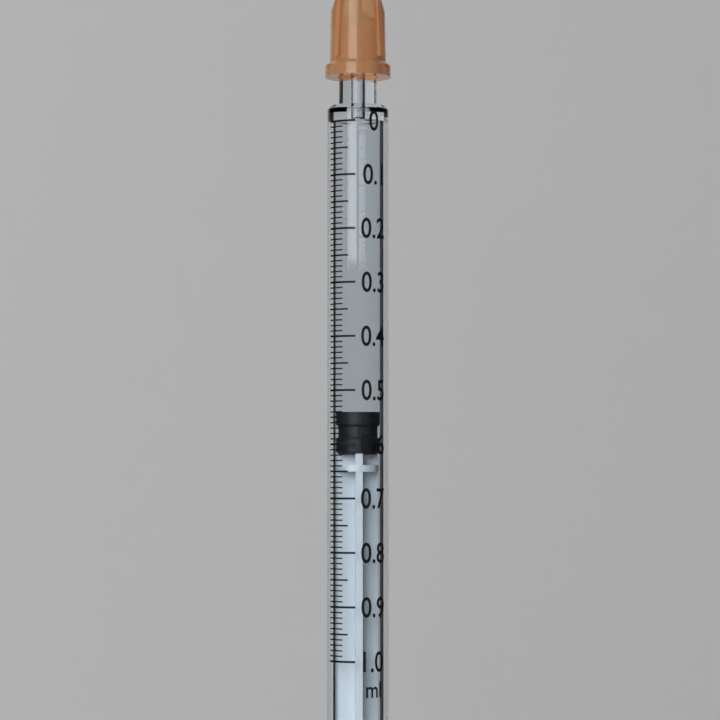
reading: 0.54 ml
